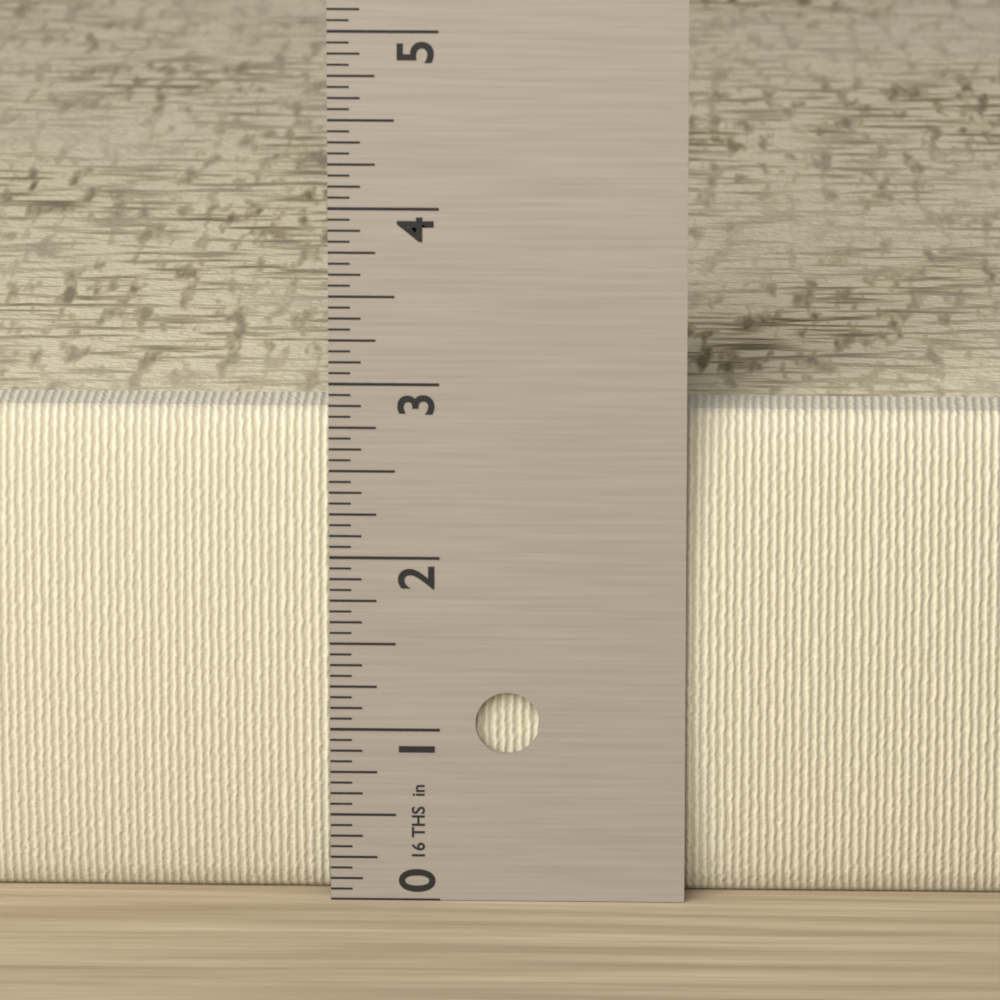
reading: 2.8125 in
